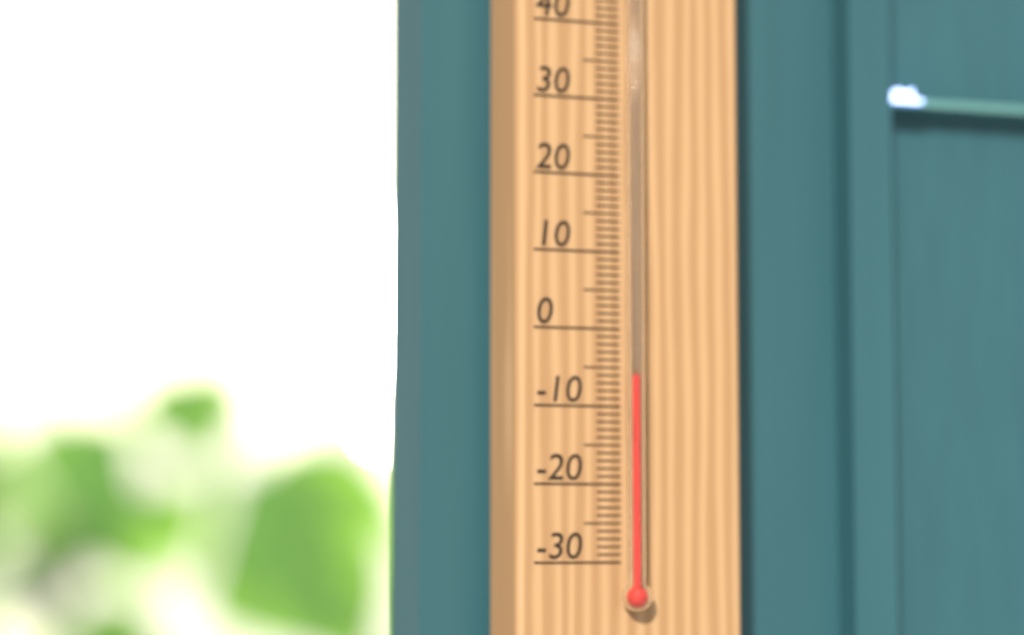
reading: -6 °C
